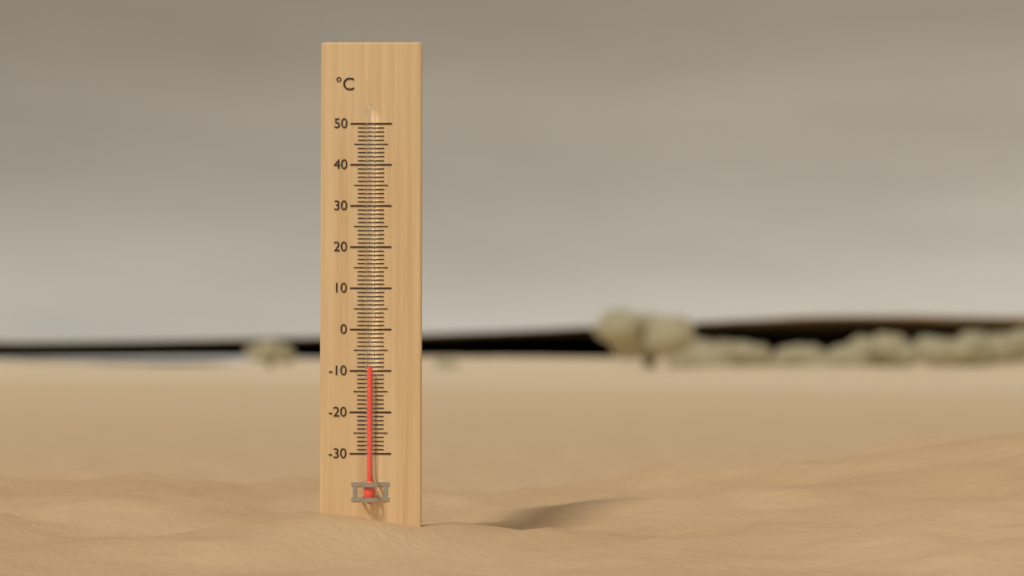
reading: -9 °C
